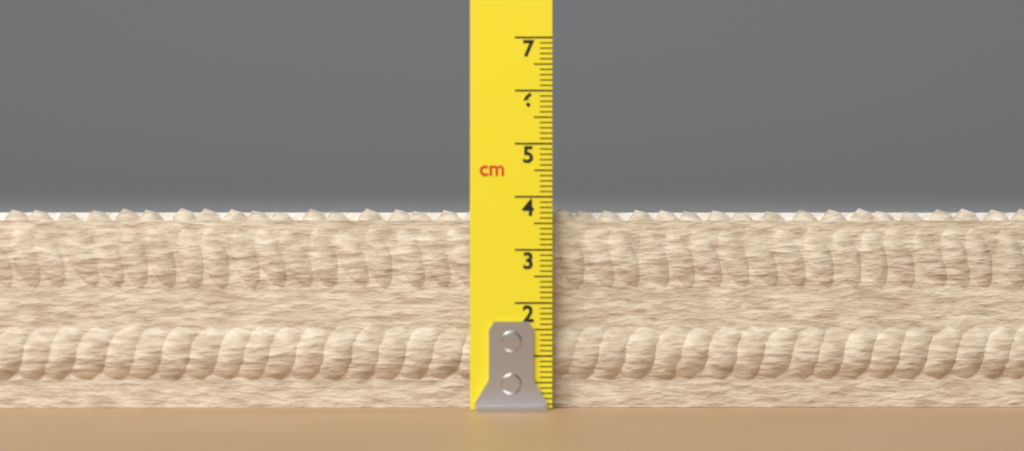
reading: 3.8 cm
